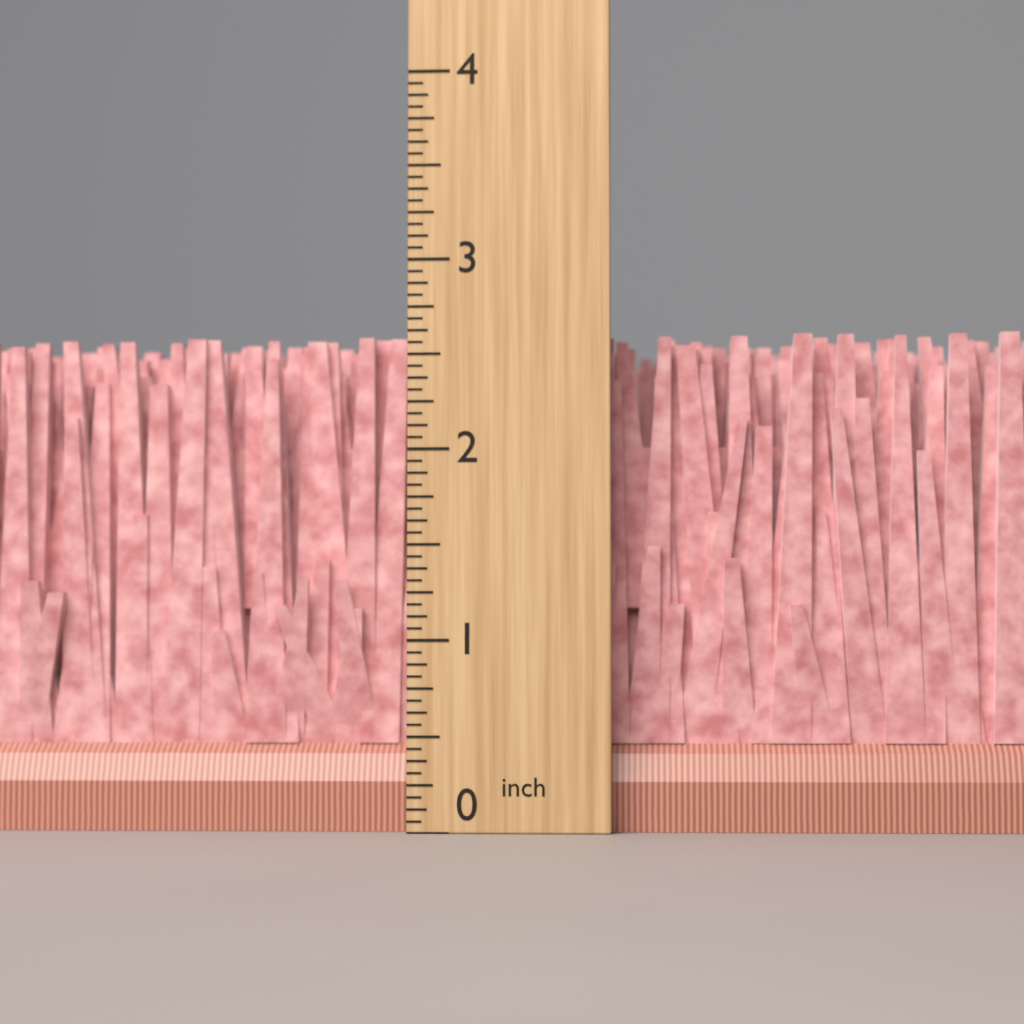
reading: 2.6250 inch
